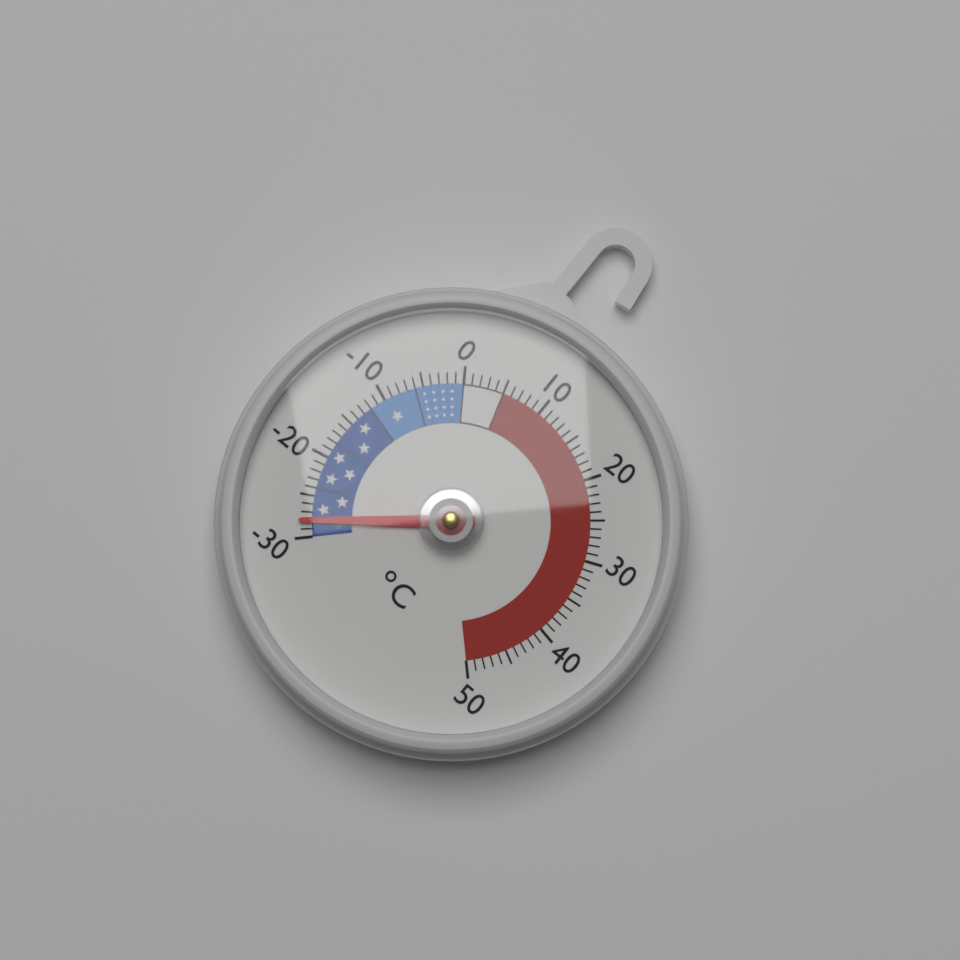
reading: -28 °C
